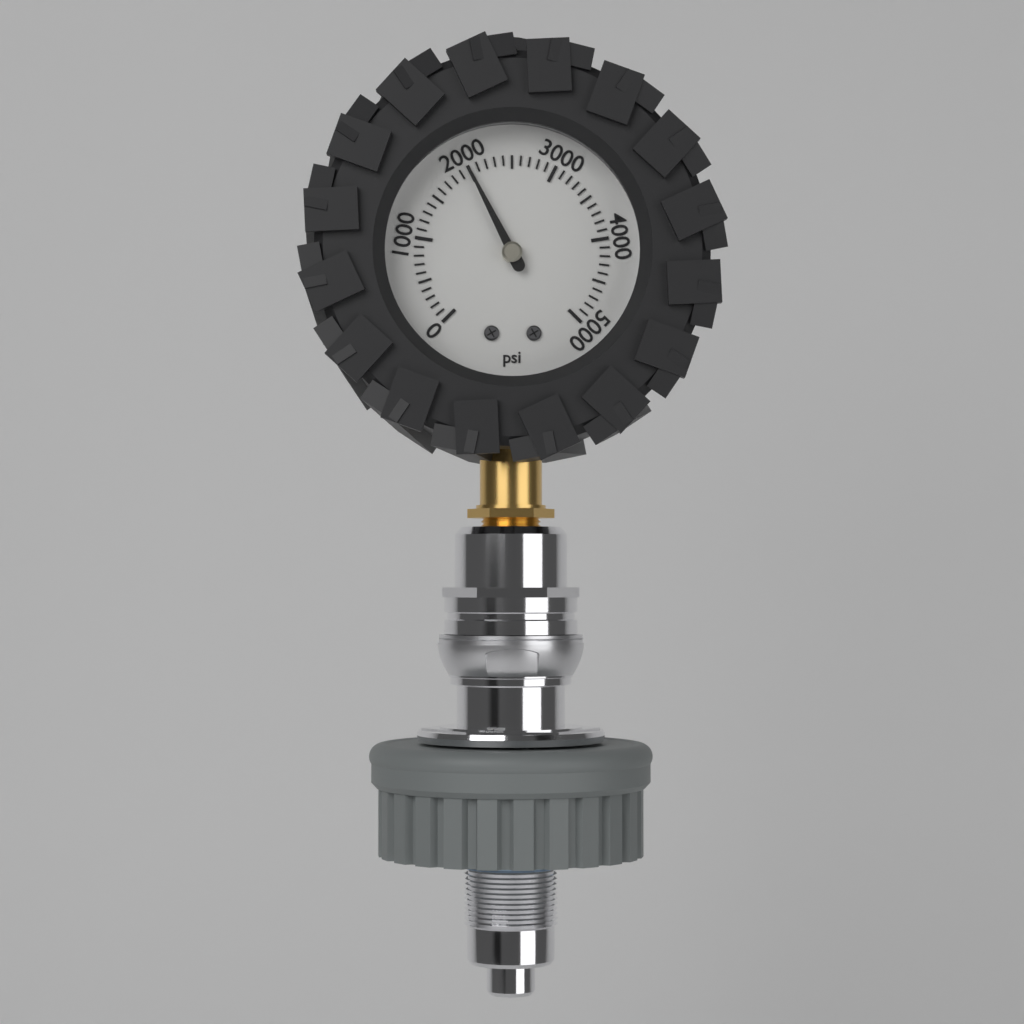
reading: 2000 psi
